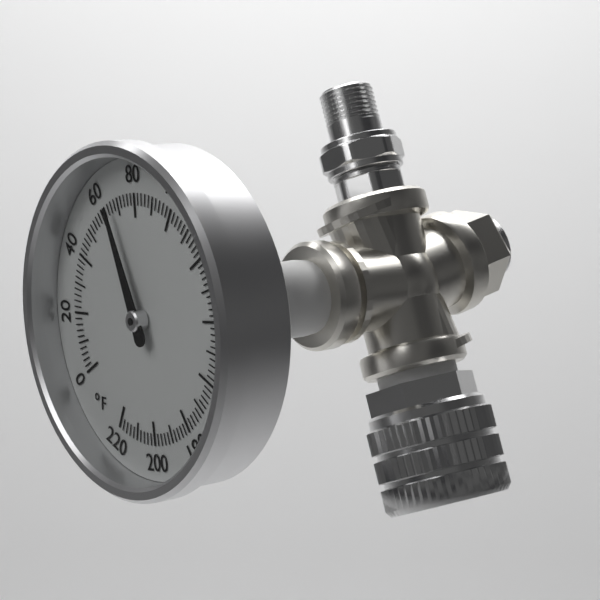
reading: 66 °F
